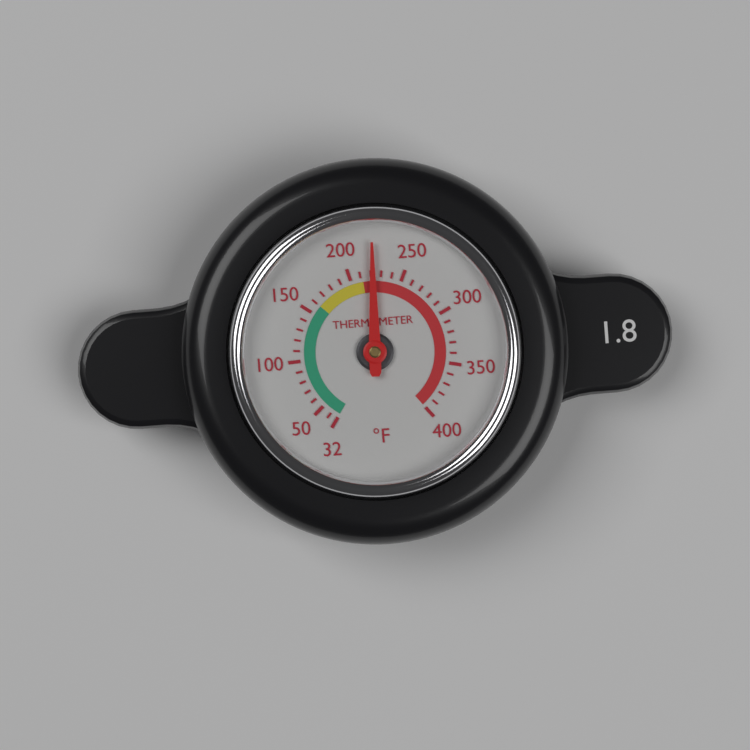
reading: 222 °F
